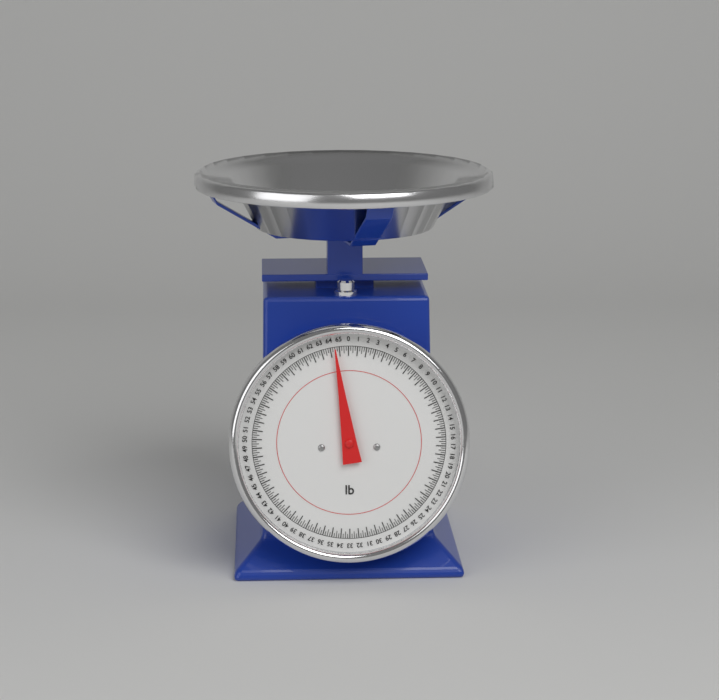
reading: 64.50 lb
